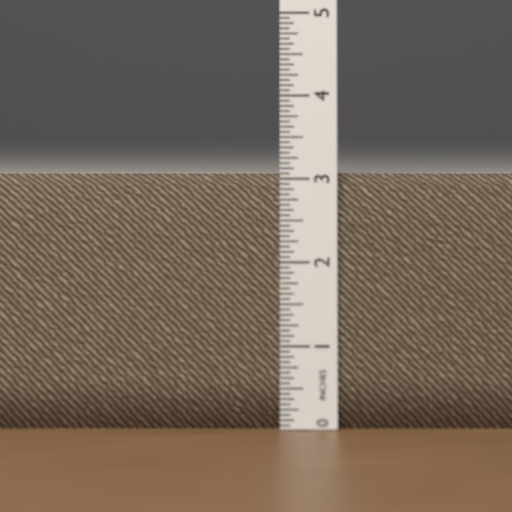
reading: 3.0625 in
